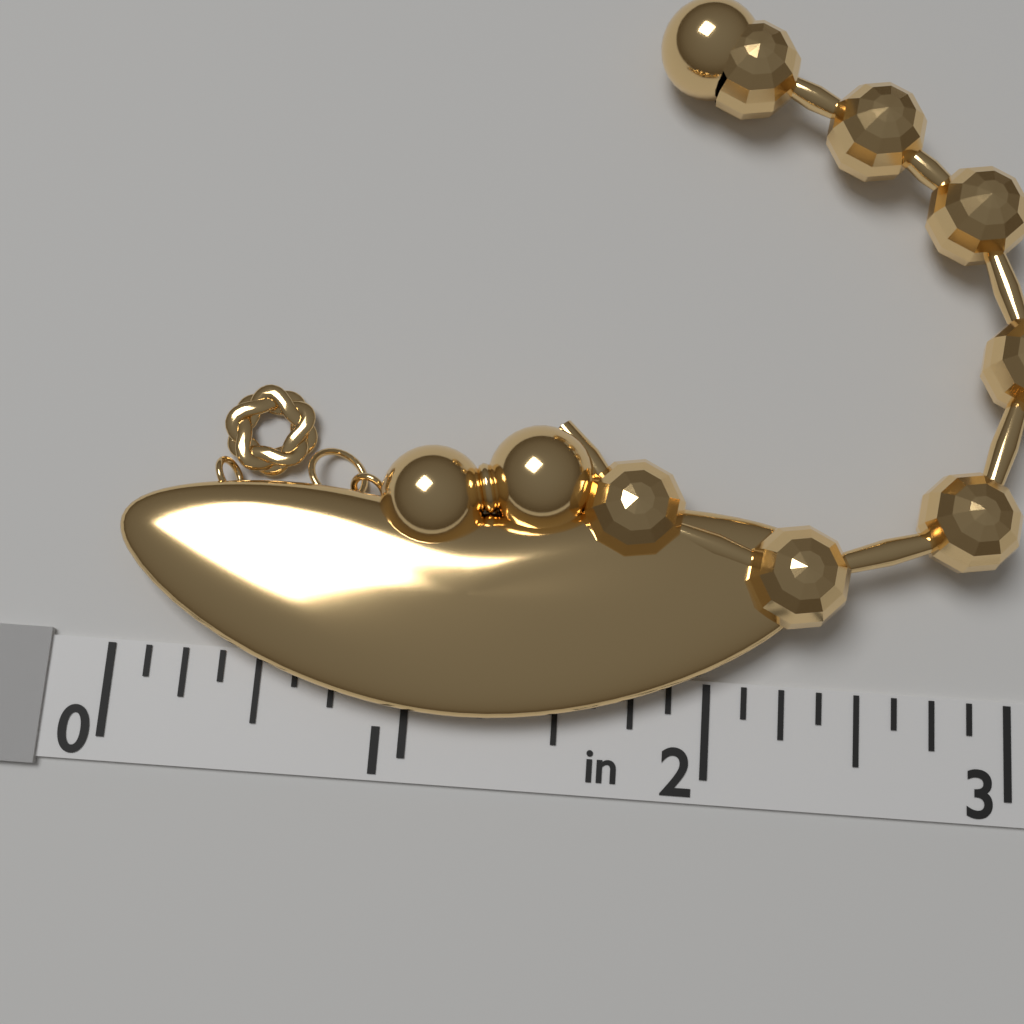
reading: 2.375 in
